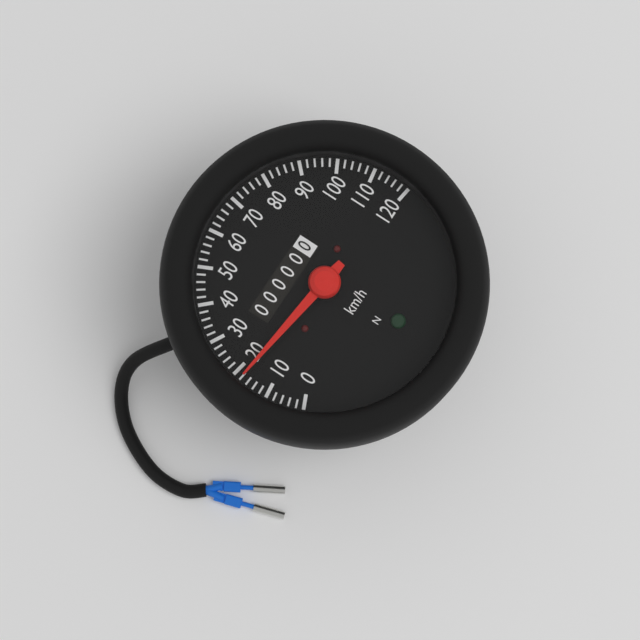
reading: 18 km/h
